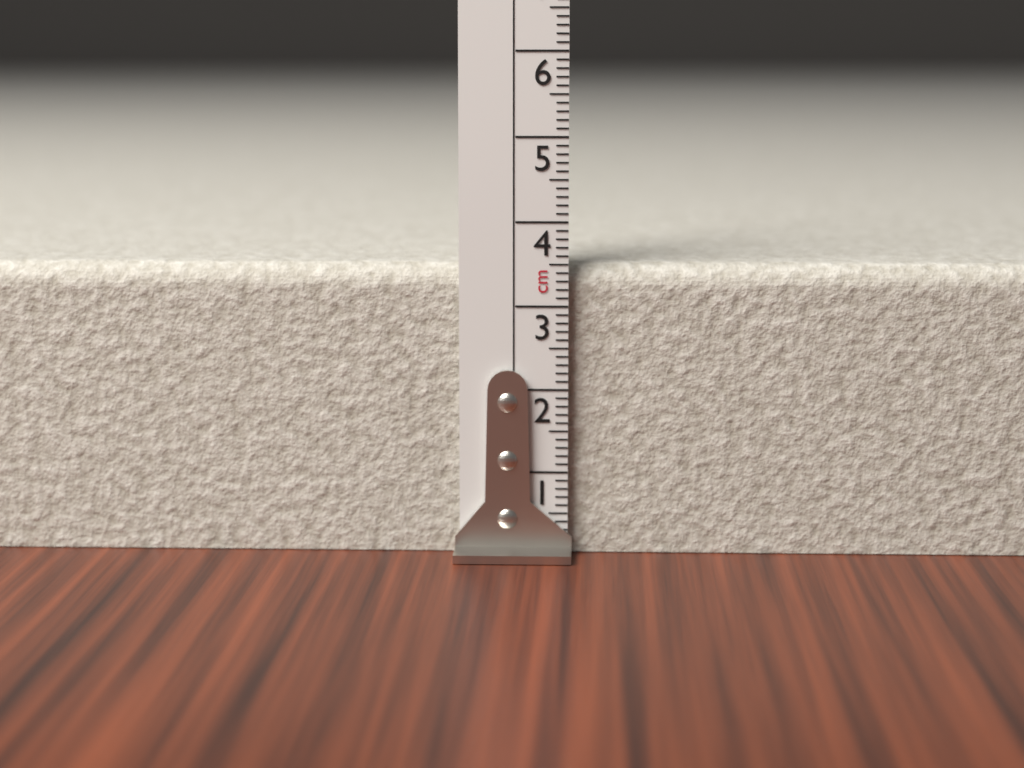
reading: 3.5 cm
